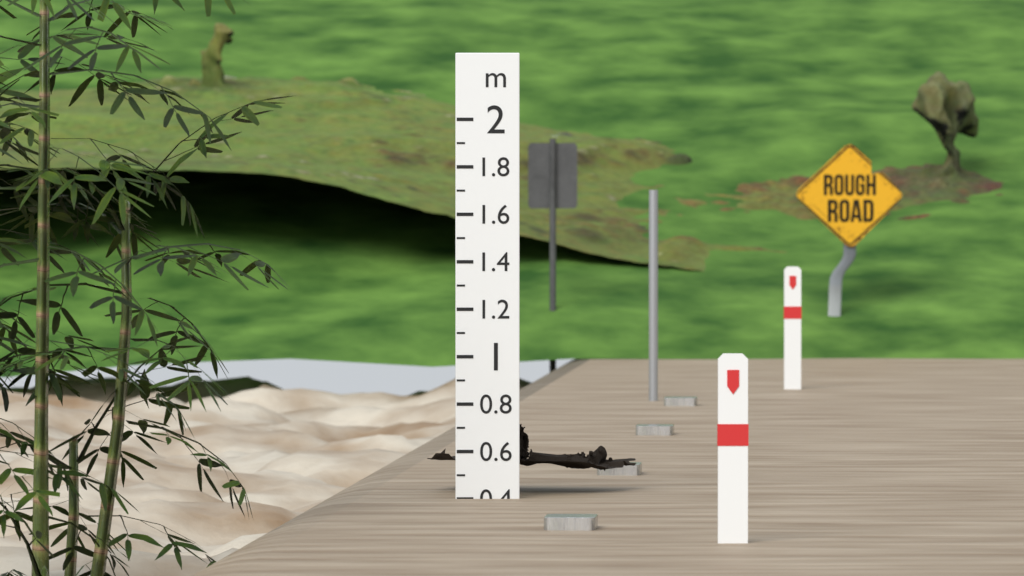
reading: 0.4 m
